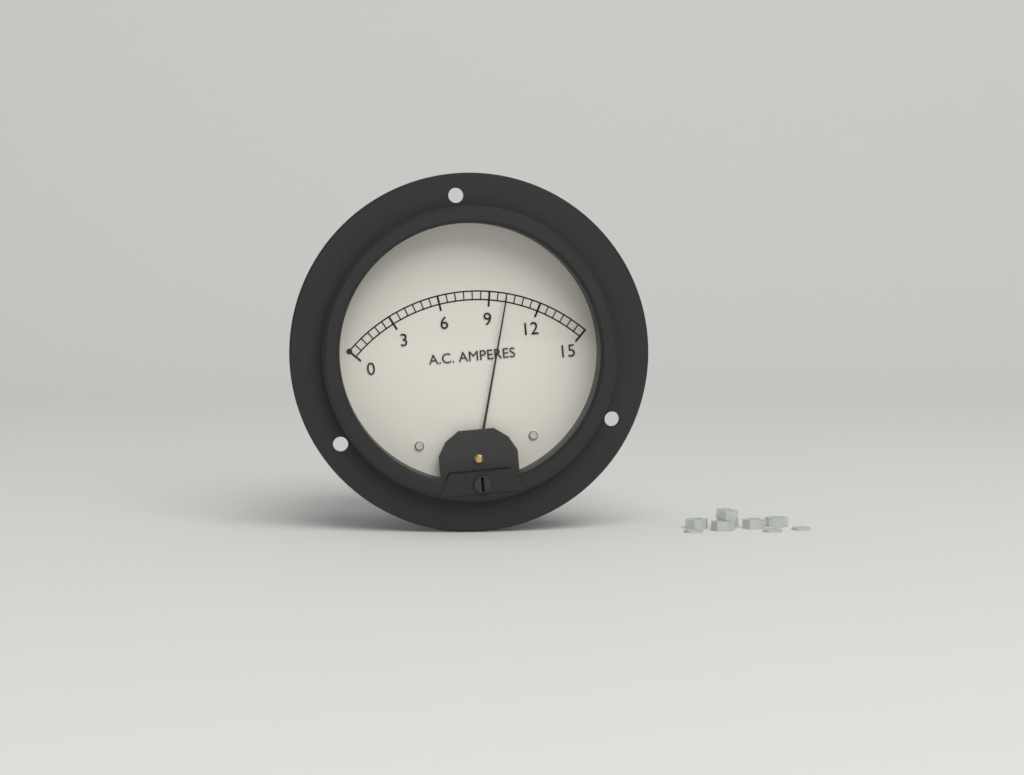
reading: 10.0 A
